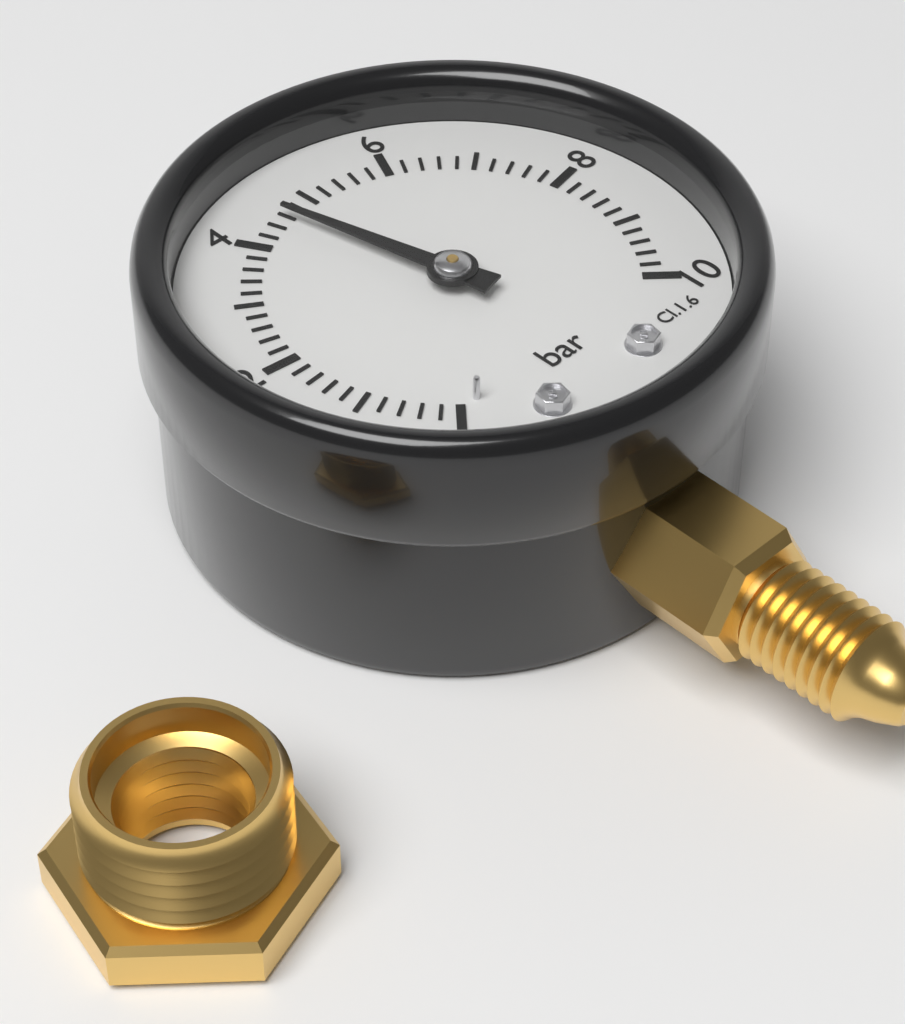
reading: 4.6 bar
